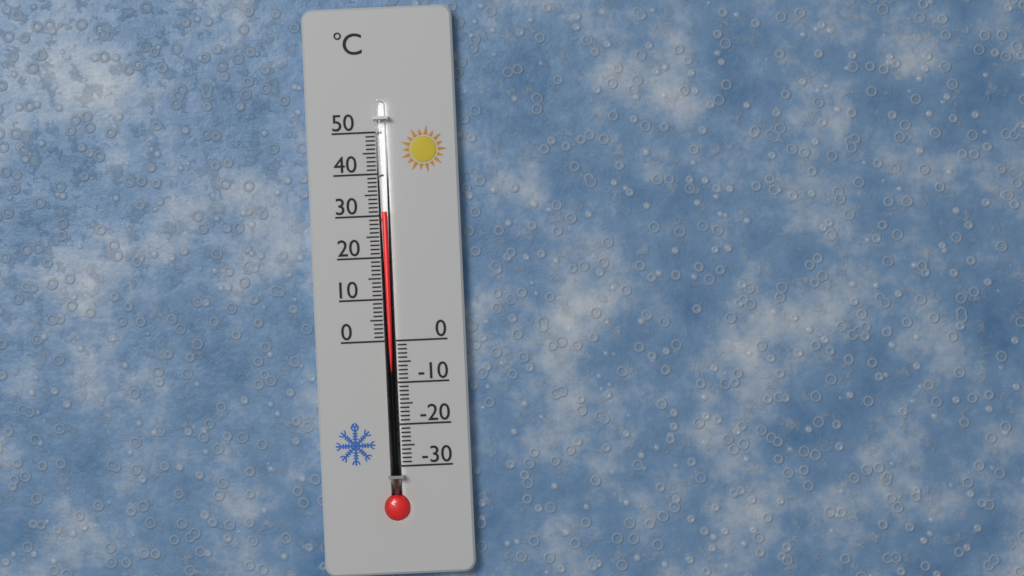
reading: 31 °C
